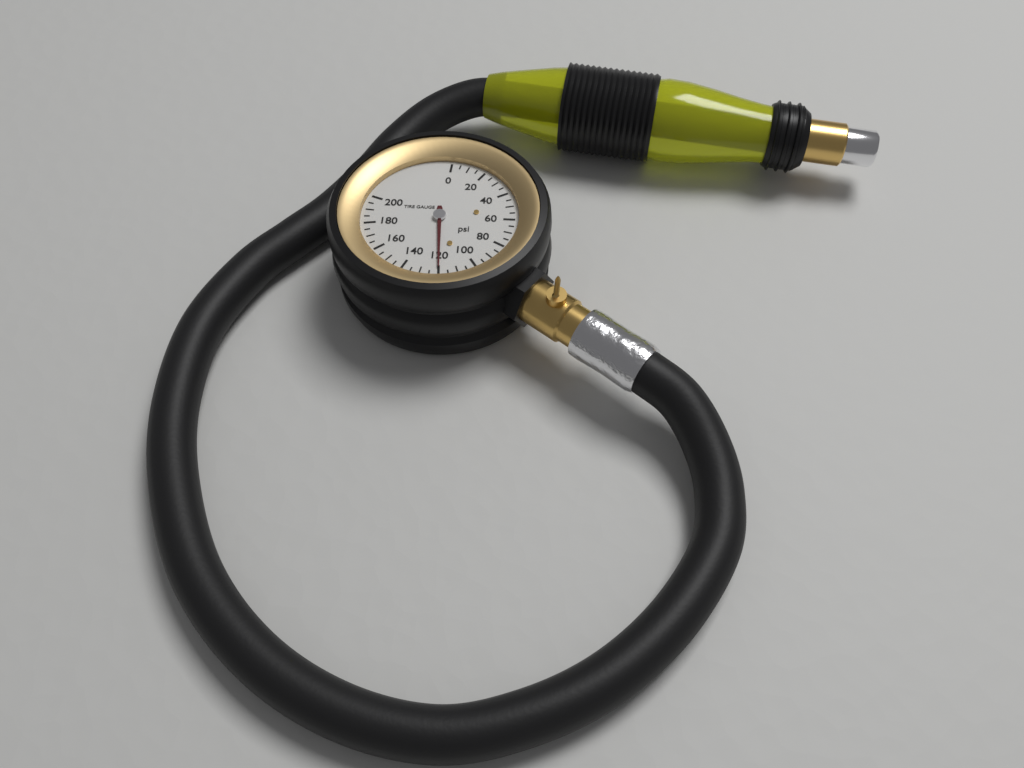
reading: 120 psi
